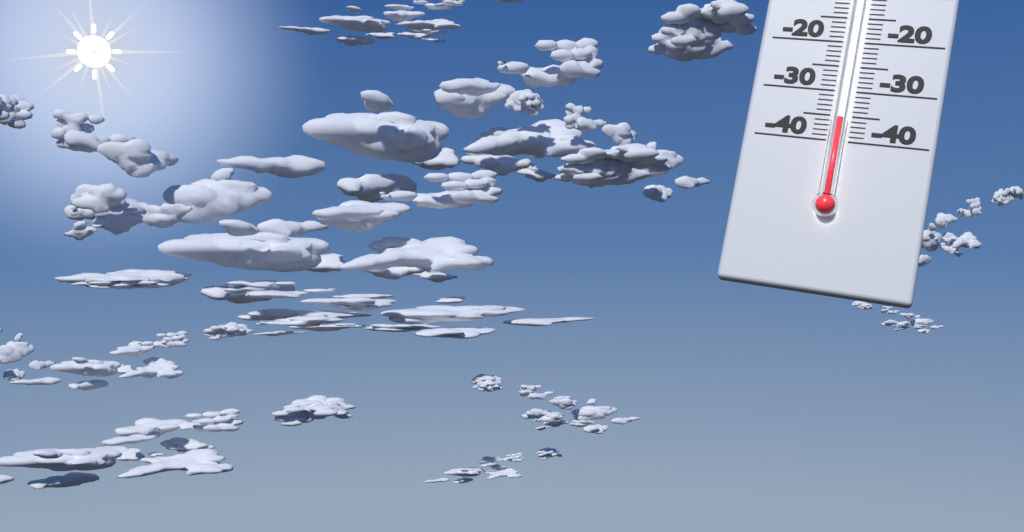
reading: -36 (no unit)
